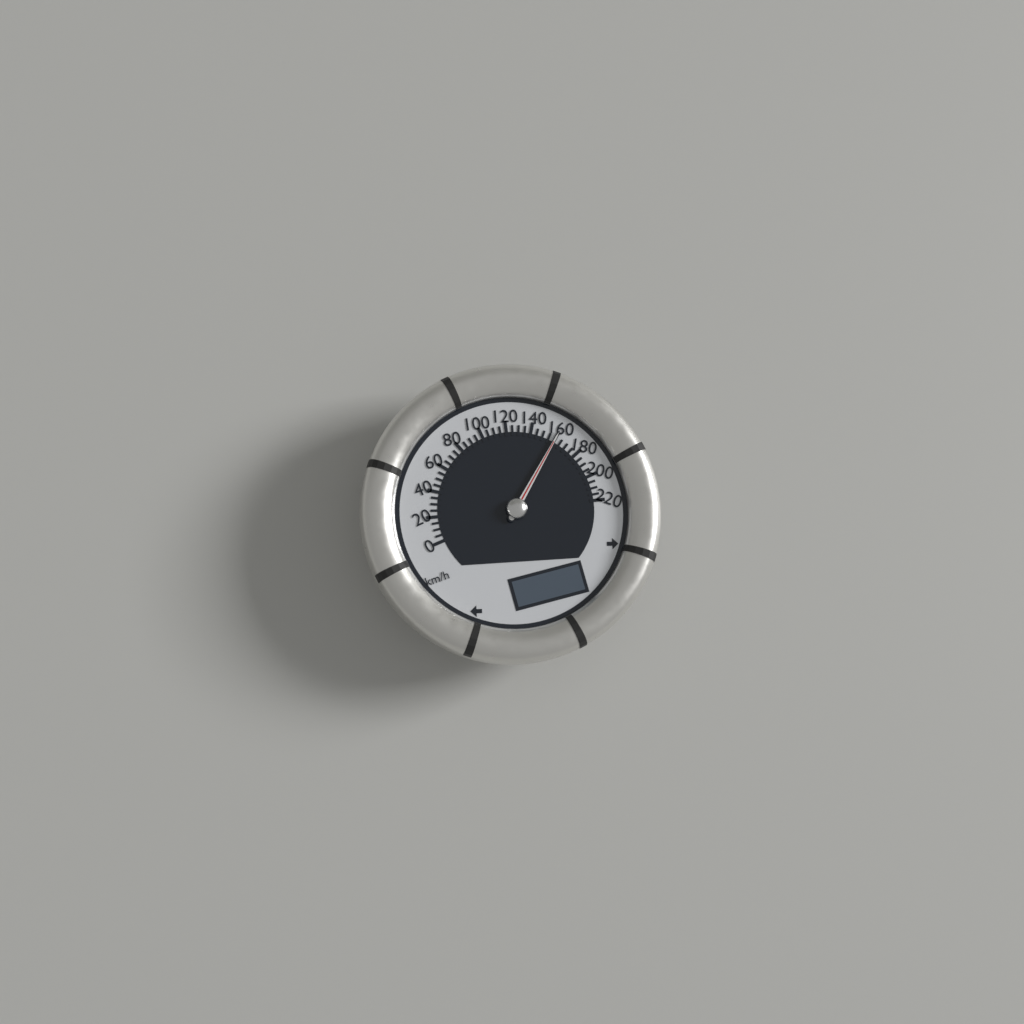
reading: 160 km/h
